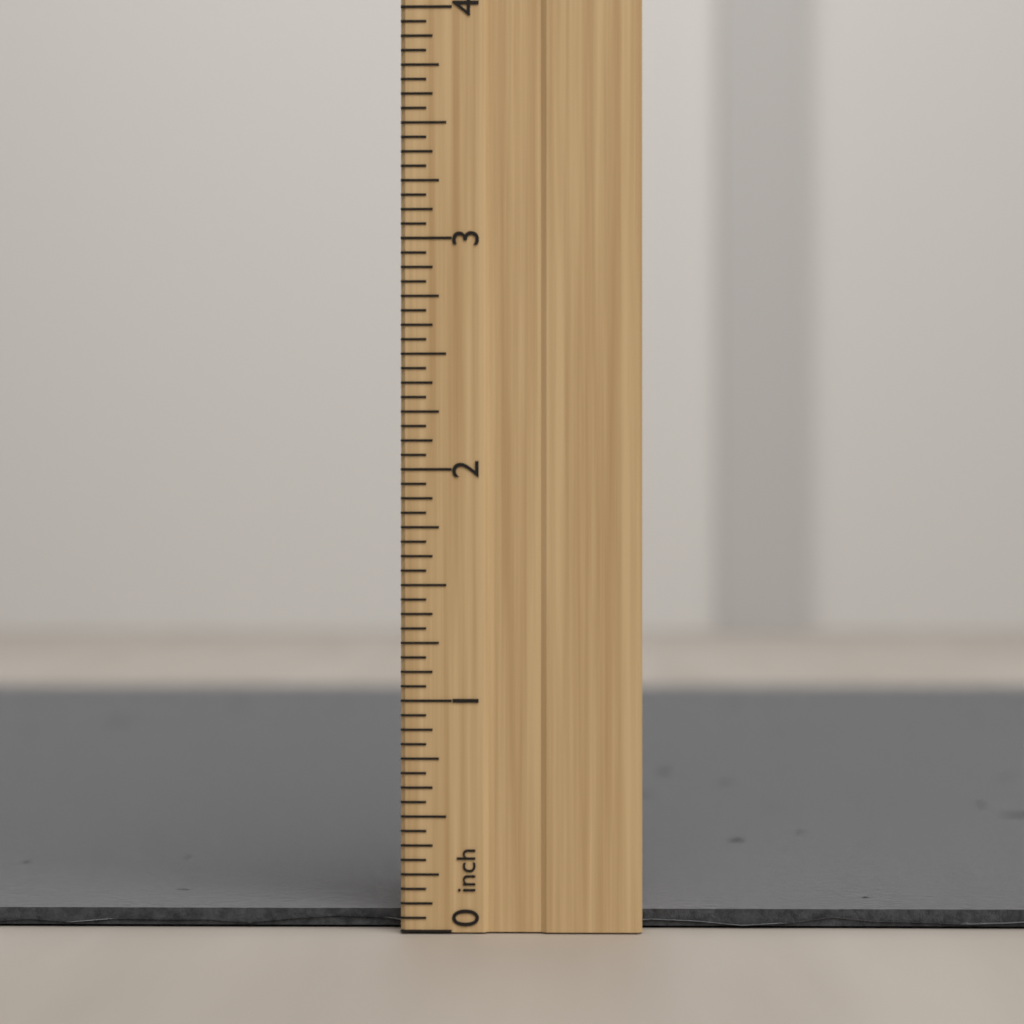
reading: 0.1250 inch
